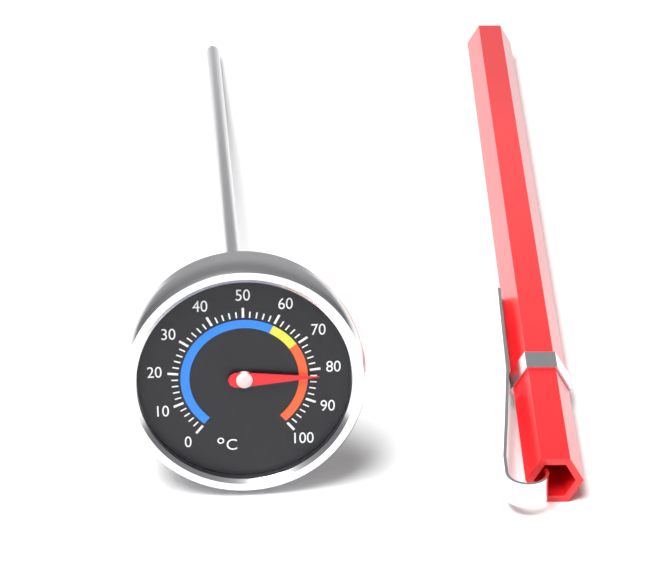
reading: 82 °C
